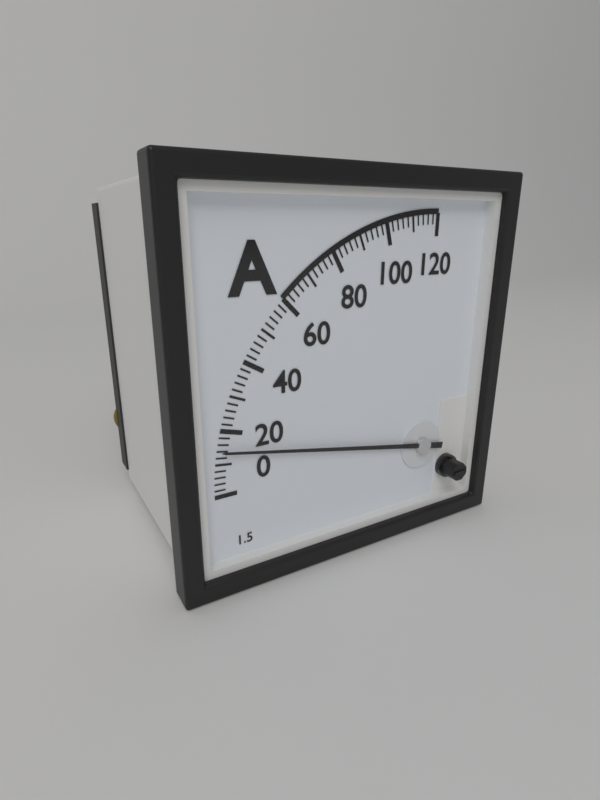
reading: 14 A
